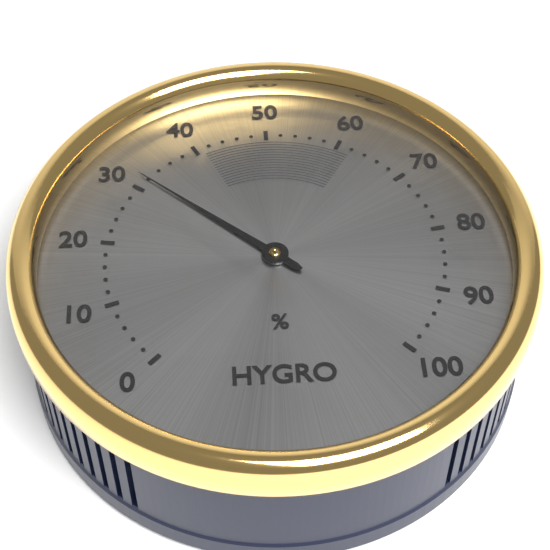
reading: 32 %
